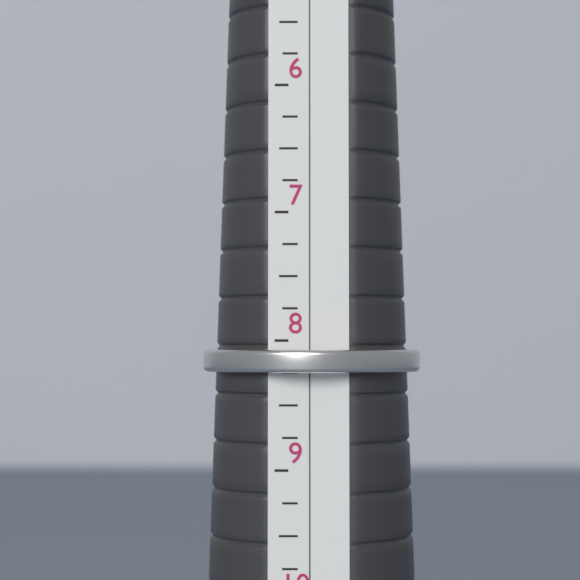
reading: 8.25 (no unit)
